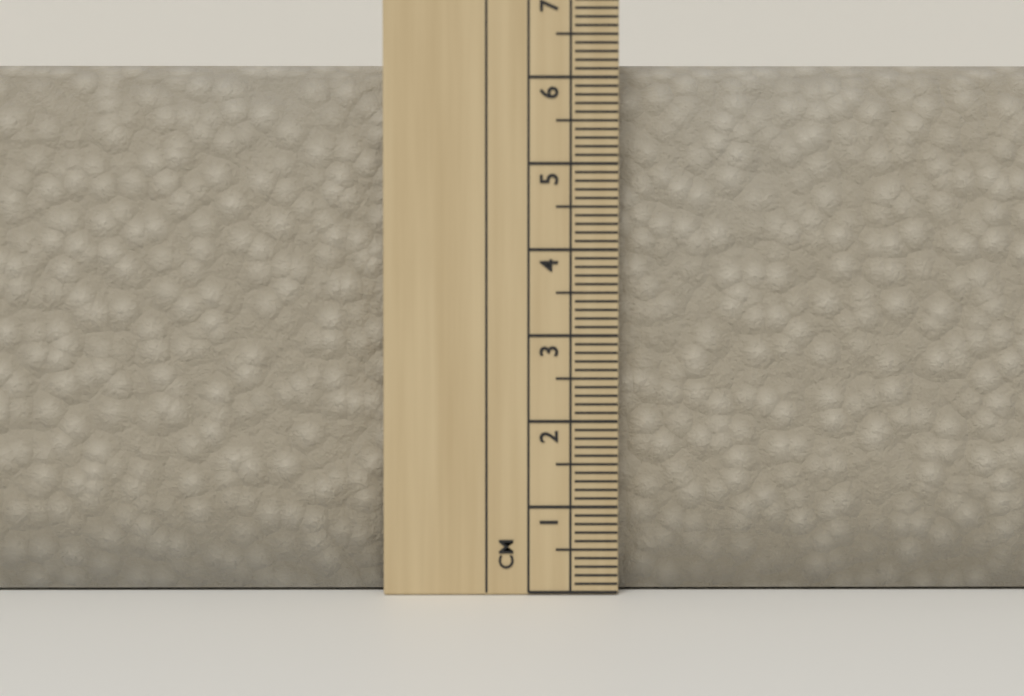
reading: 6.2 cm
